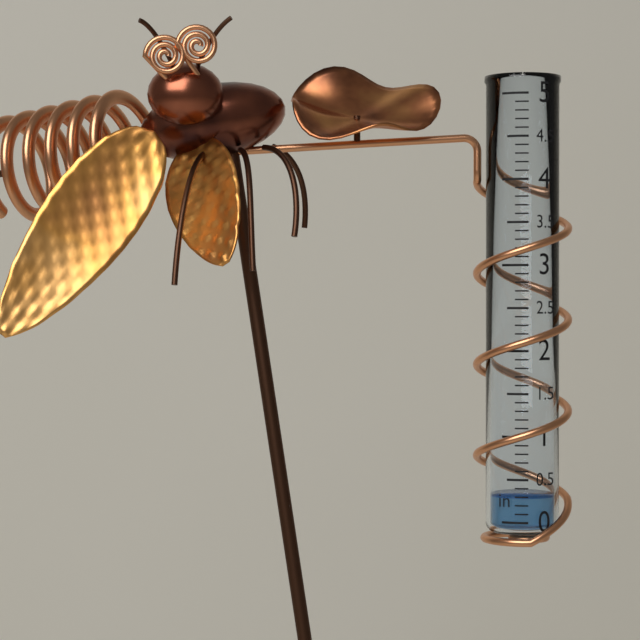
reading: 0.3 in
